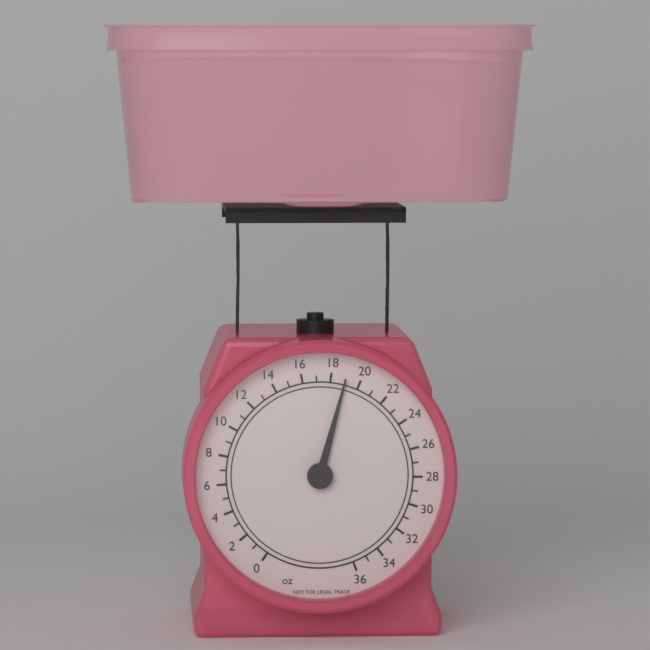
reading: 19 oz
